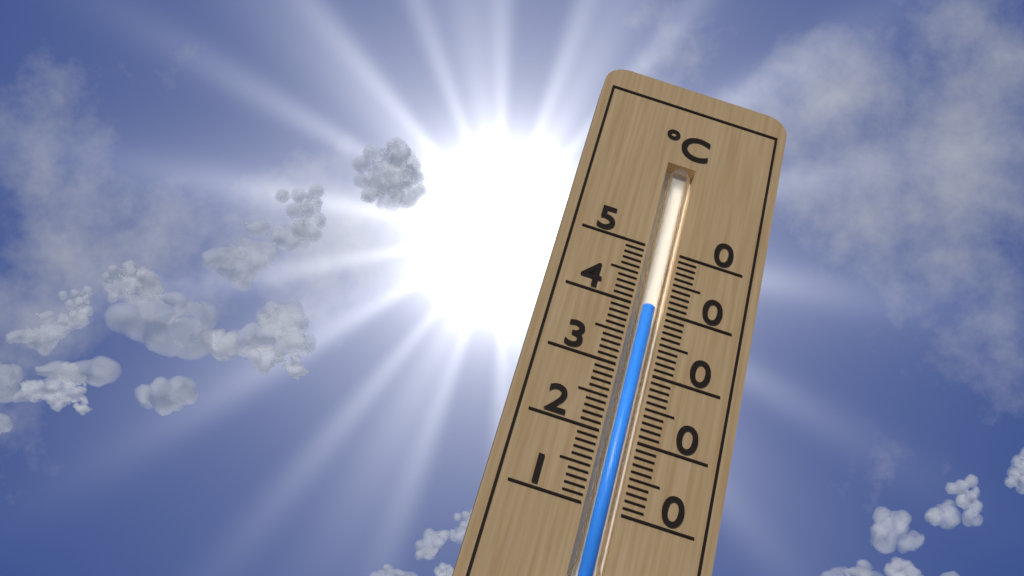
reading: 40 °C
